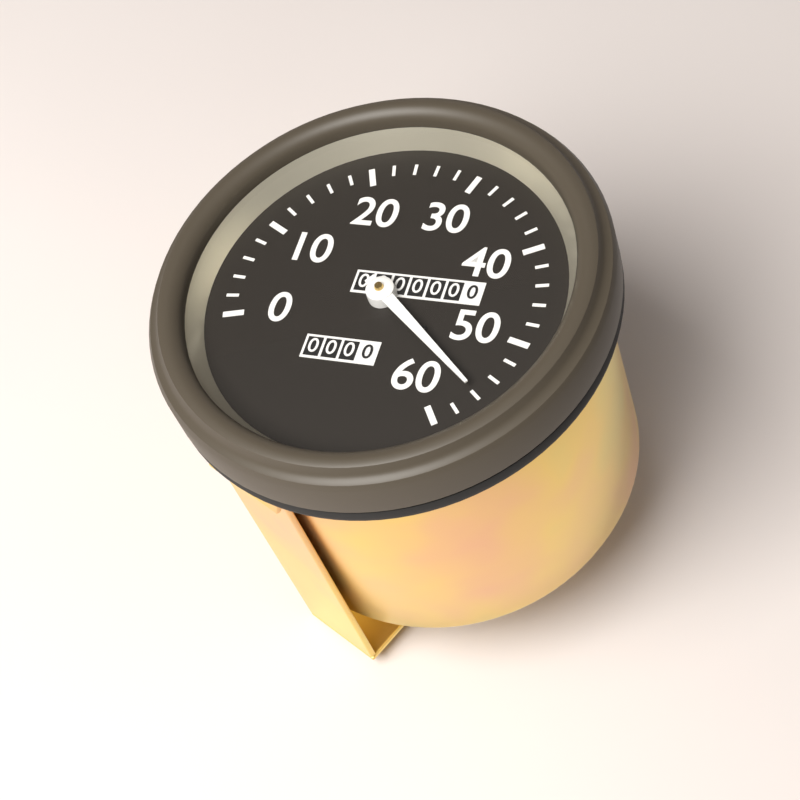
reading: 56 (no unit)
